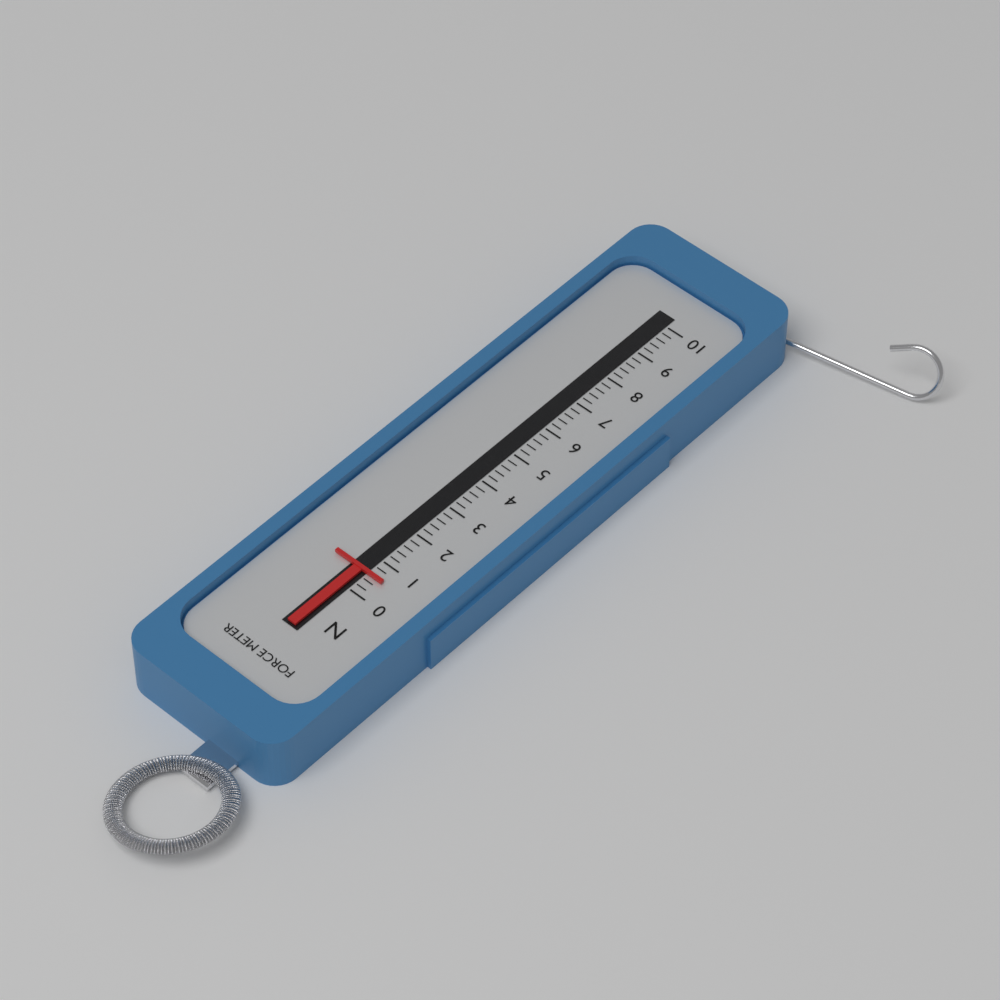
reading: 0.6 N
